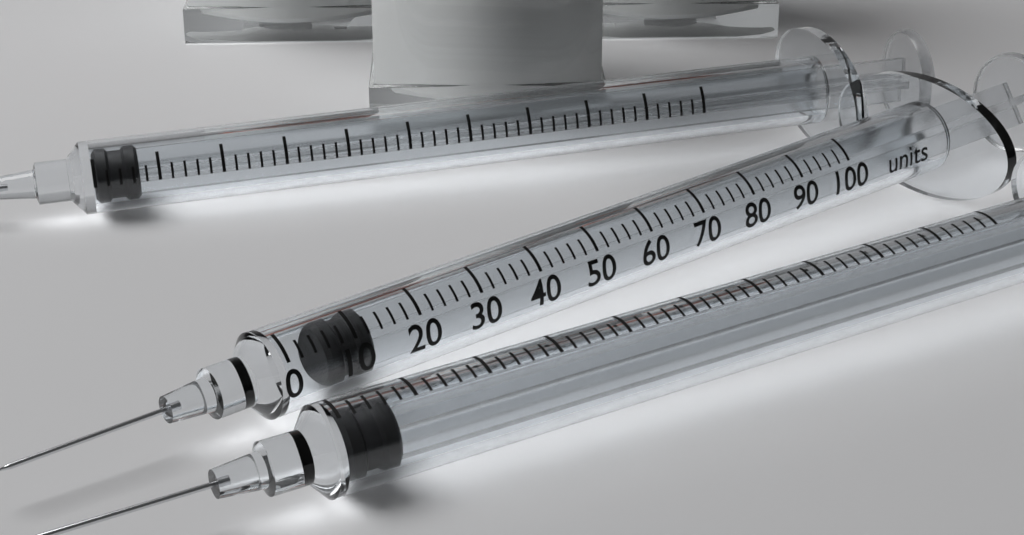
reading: 6 units
